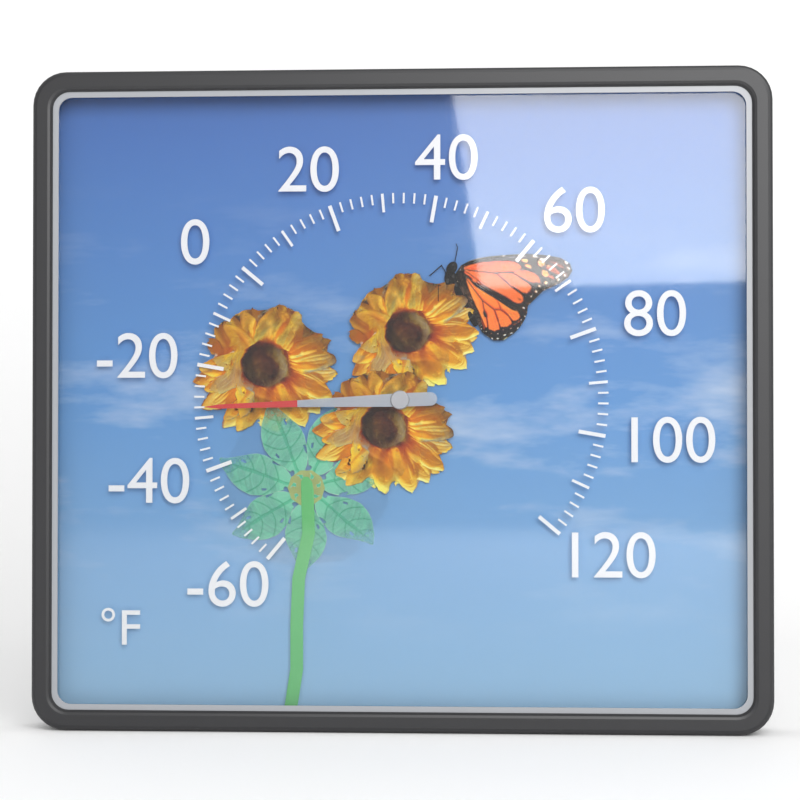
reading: -28 °F
